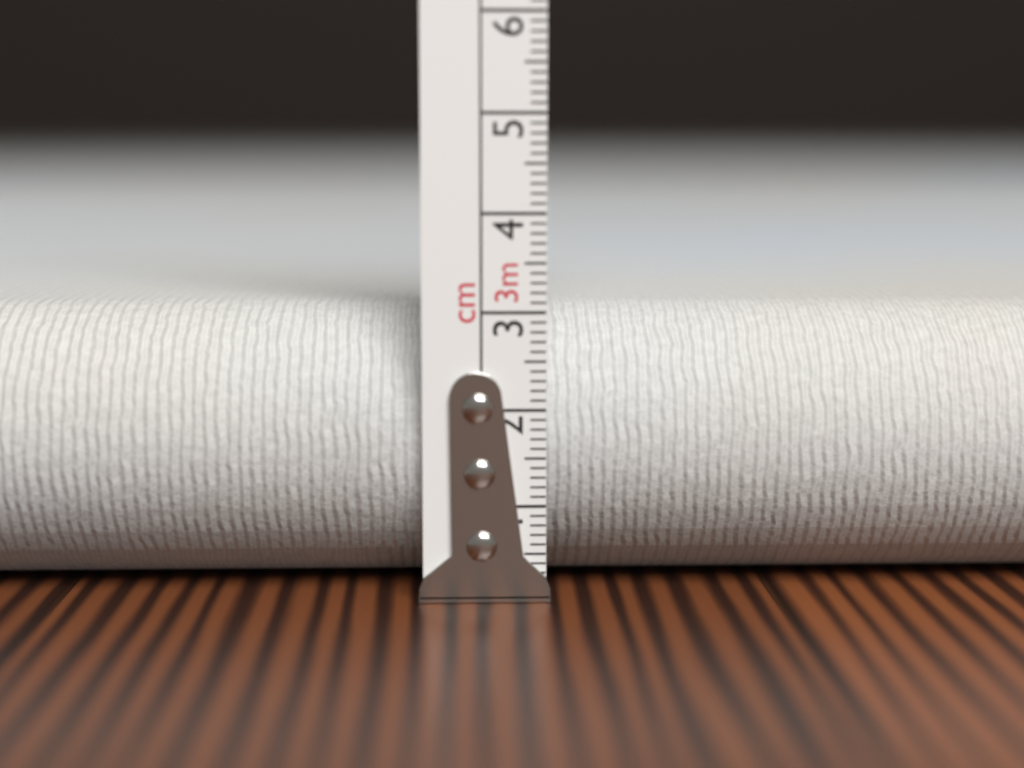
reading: 3.0 cm
